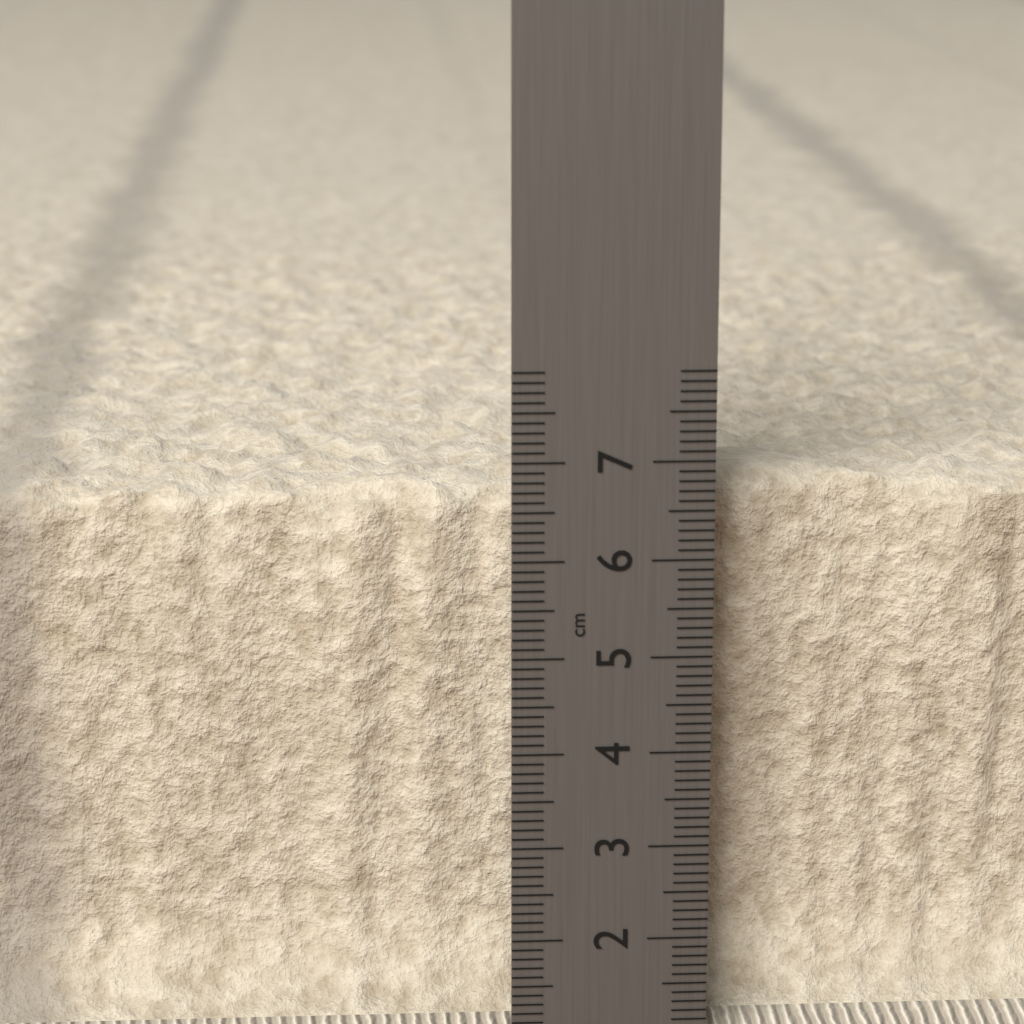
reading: 6.7 cm
